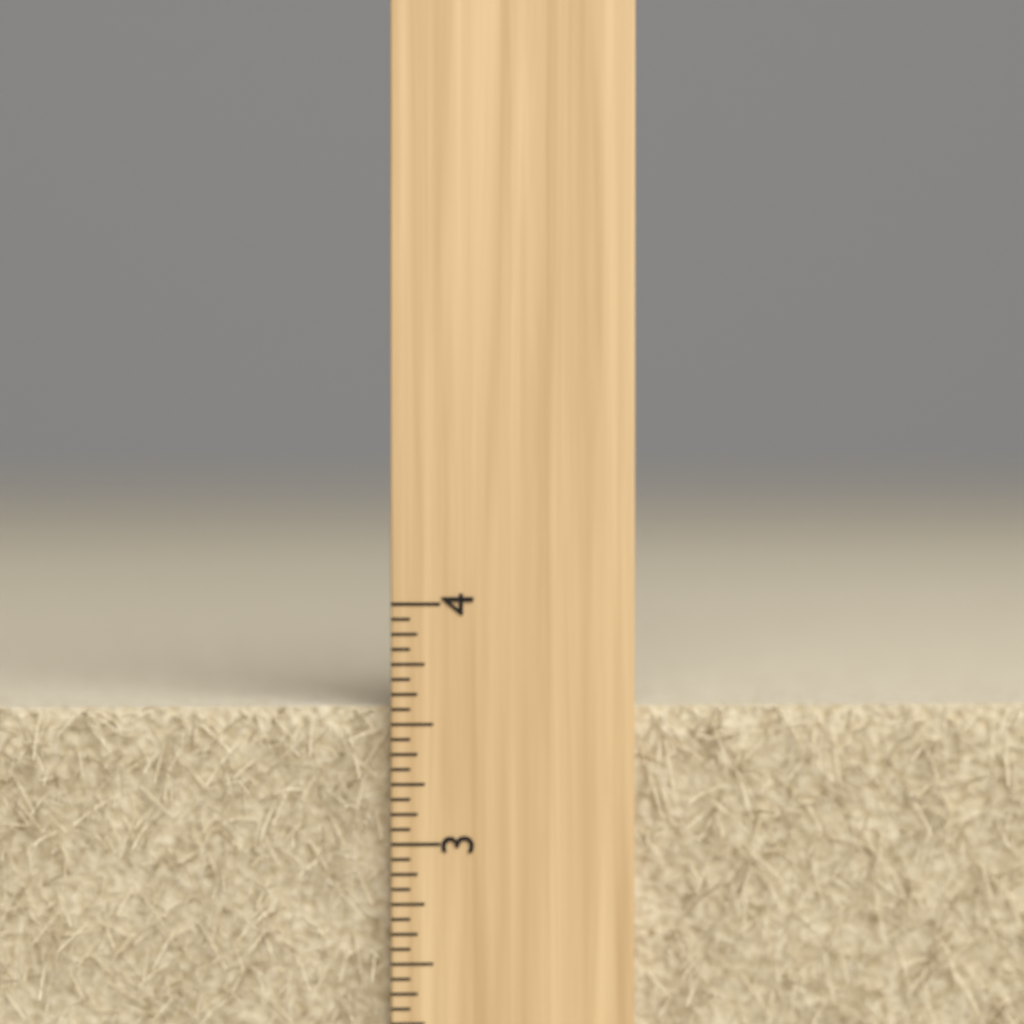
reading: 3.5625 inch
